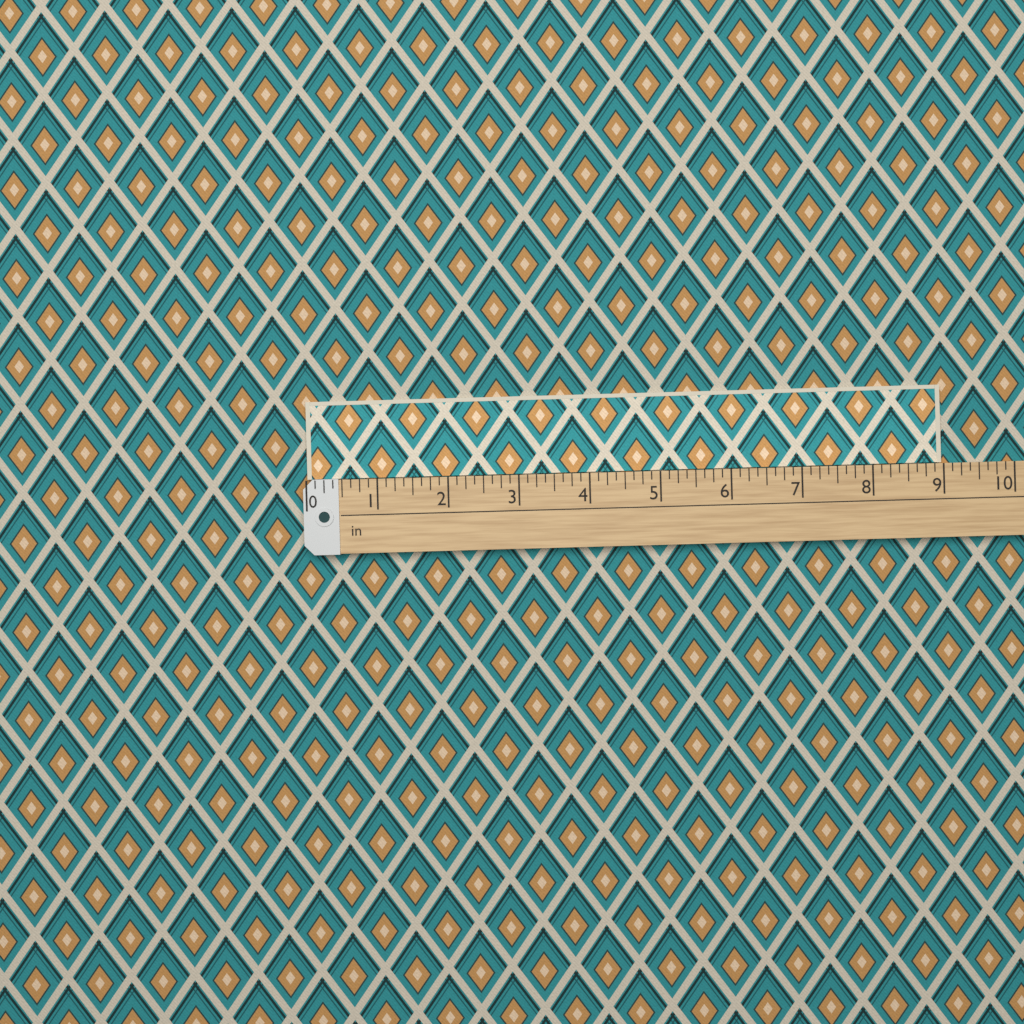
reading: 9.000 in
